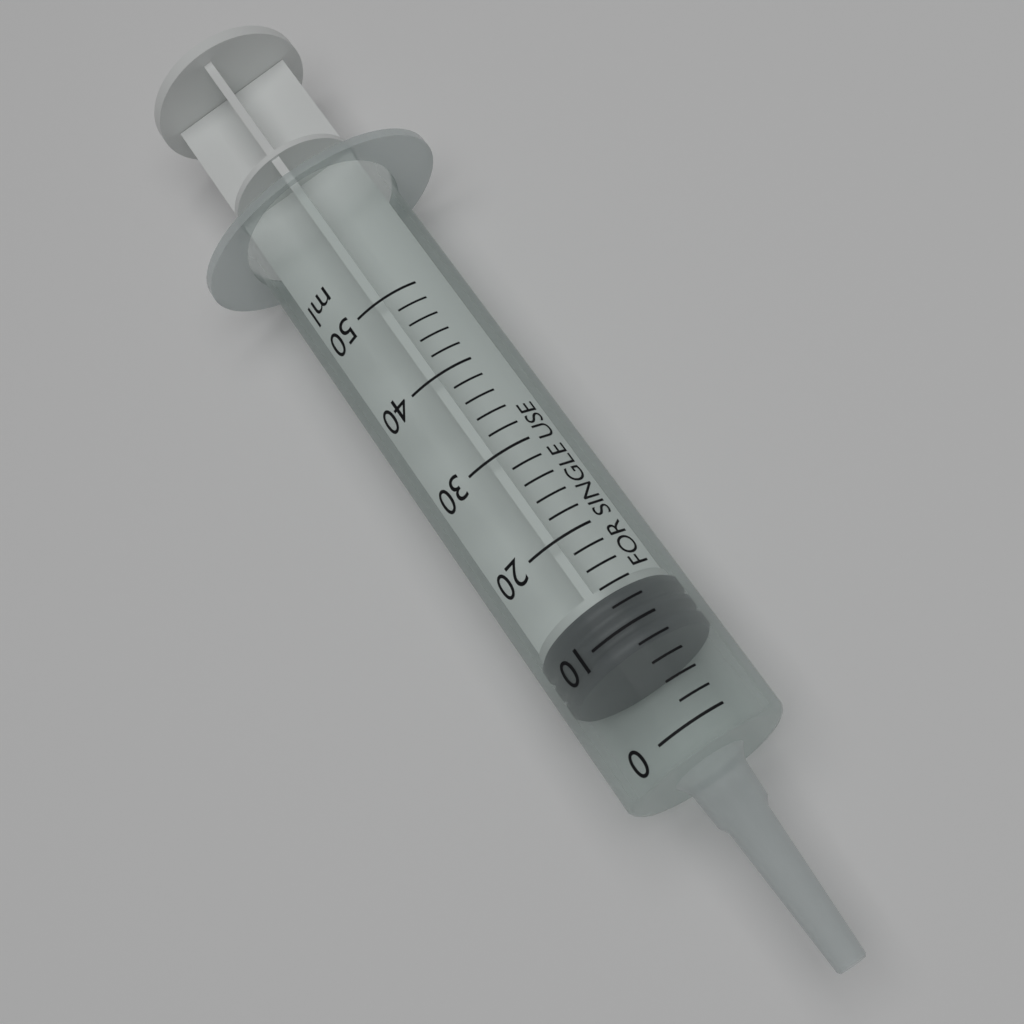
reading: 8 ml
